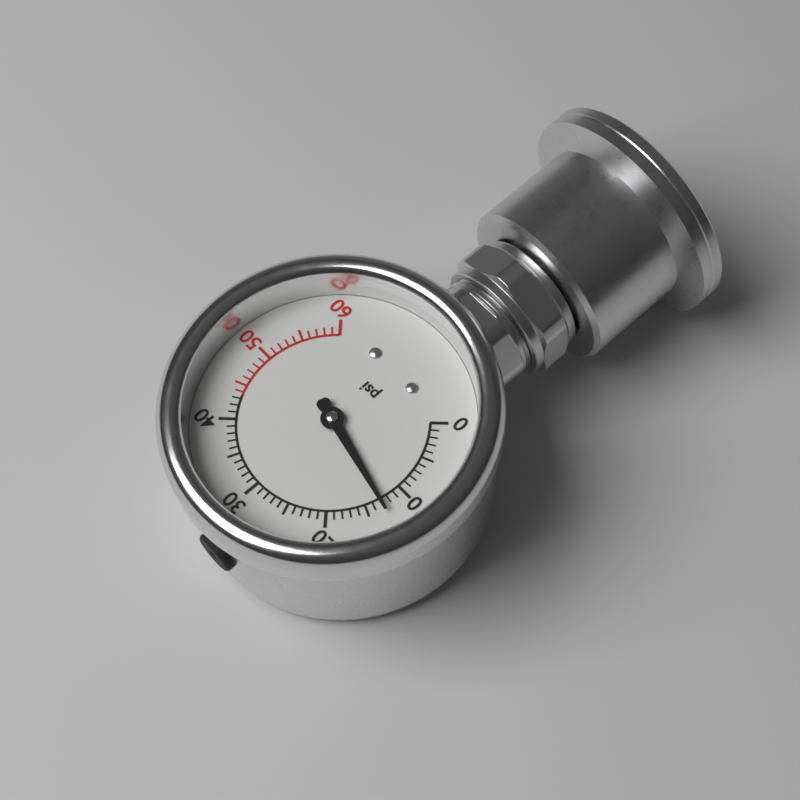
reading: 13 psi
